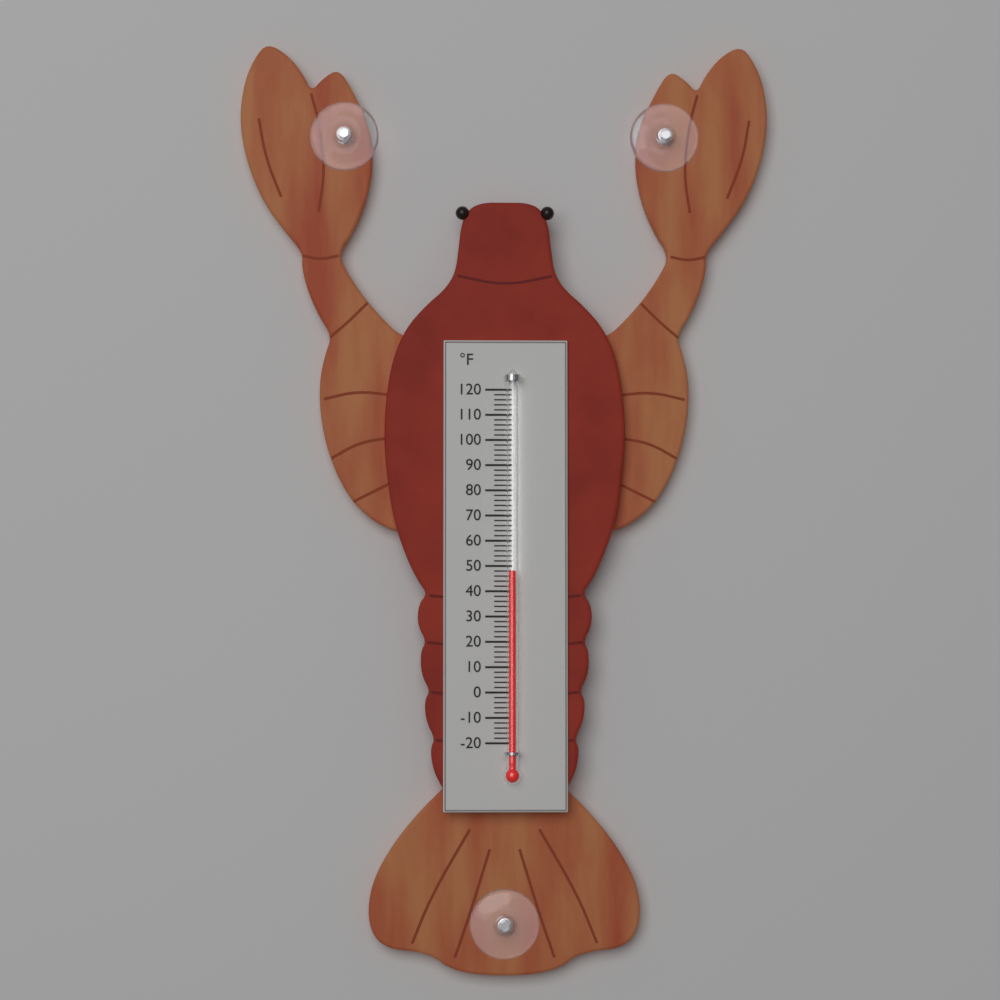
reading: 48 °F
